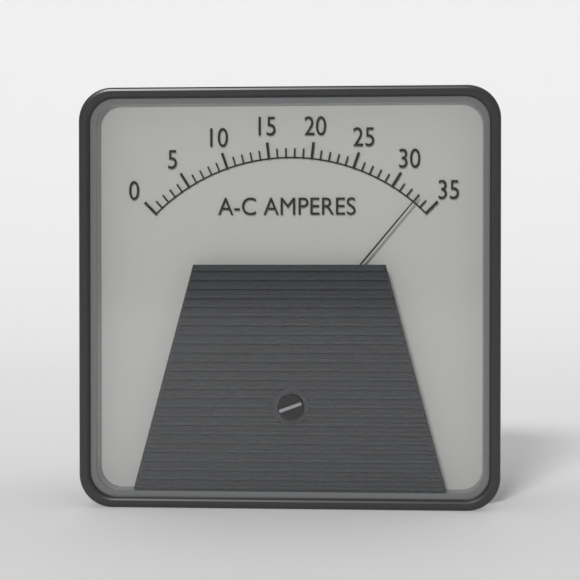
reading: 33 A
